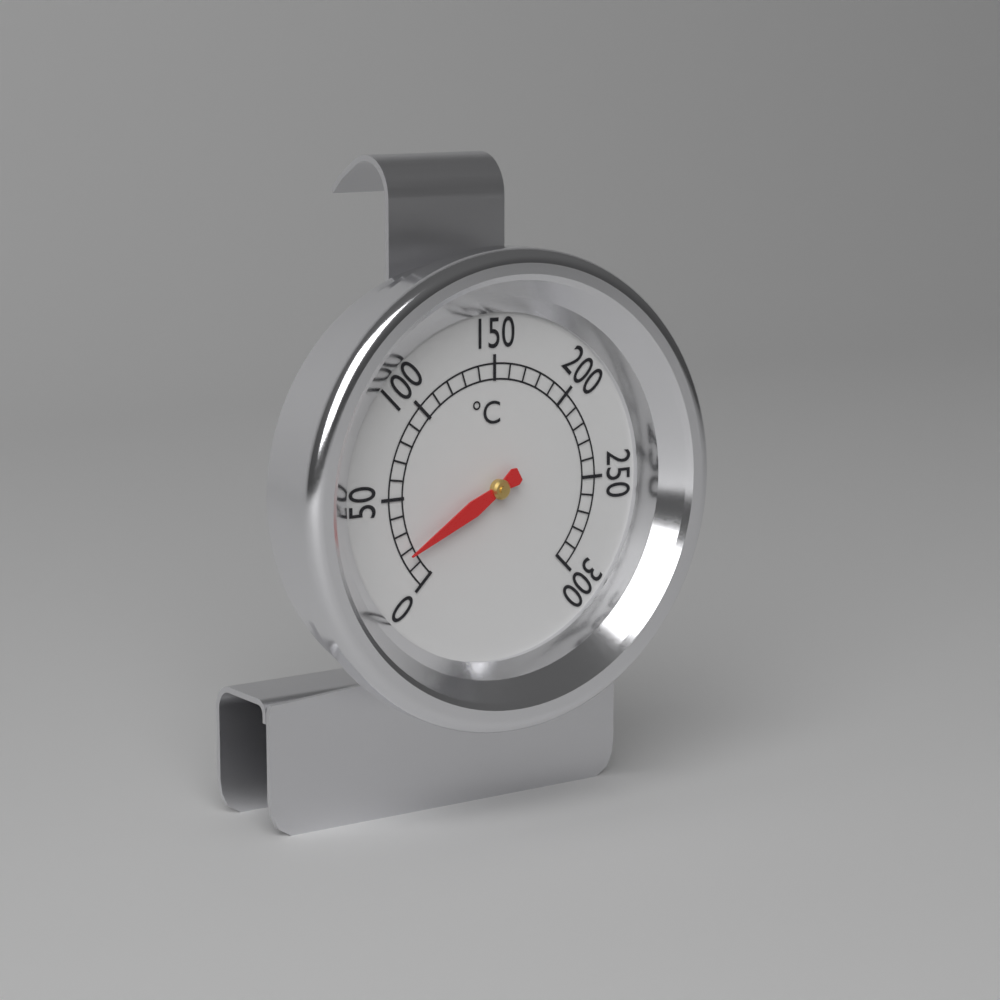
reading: 18 °C
